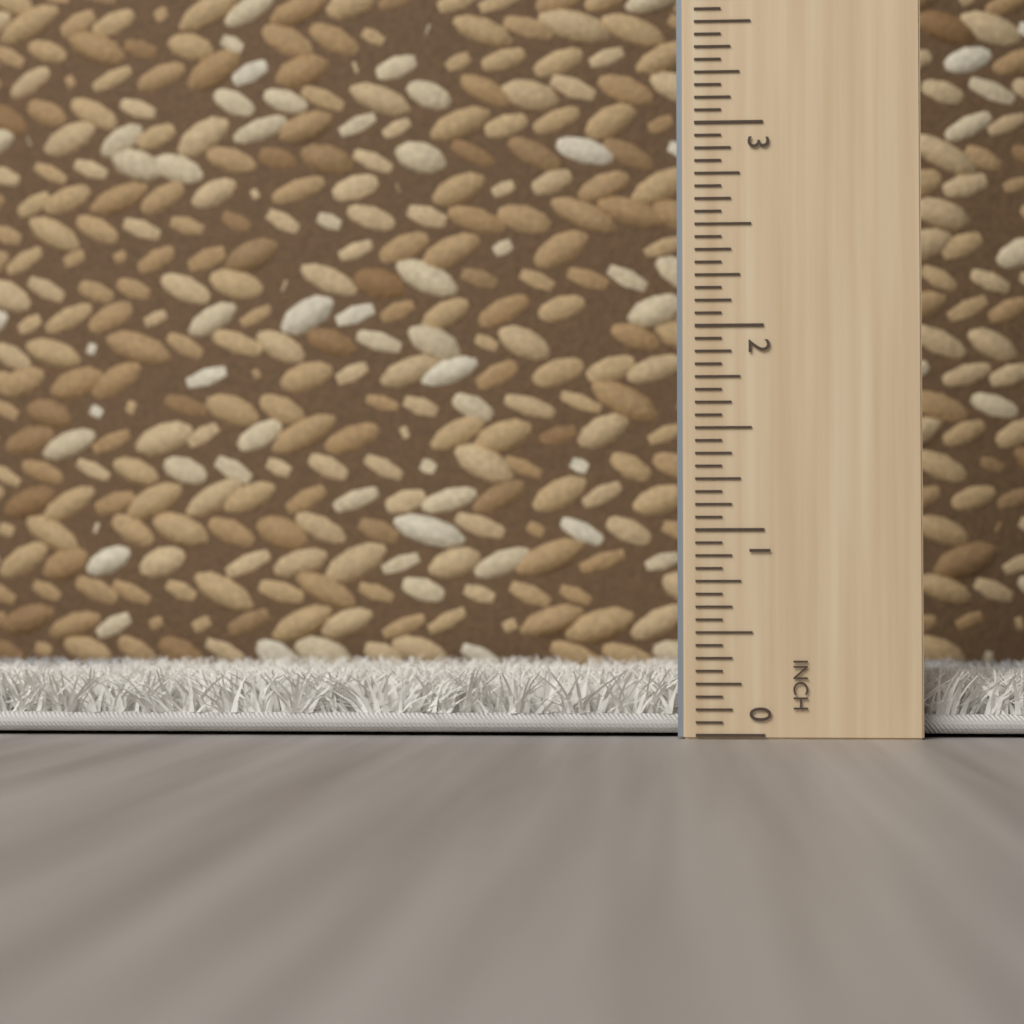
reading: 0.3125 inch
